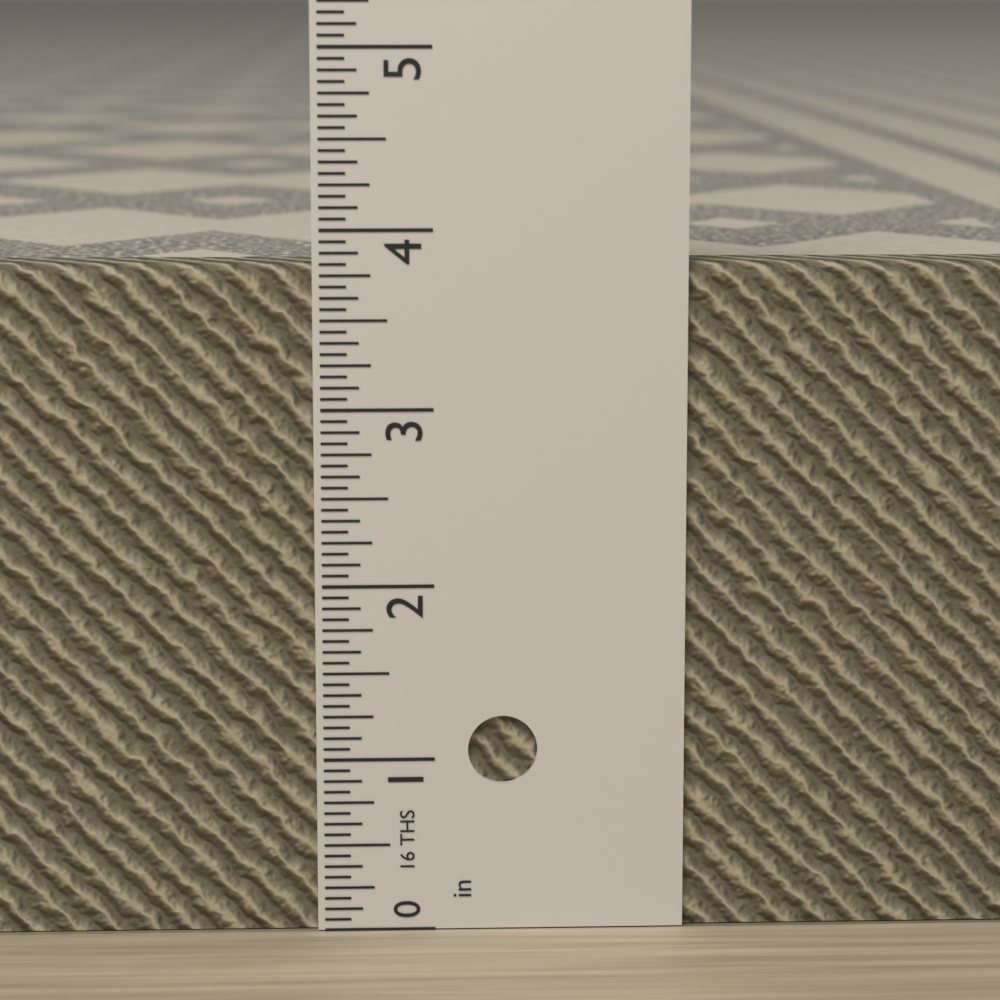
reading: 3.8125 in
